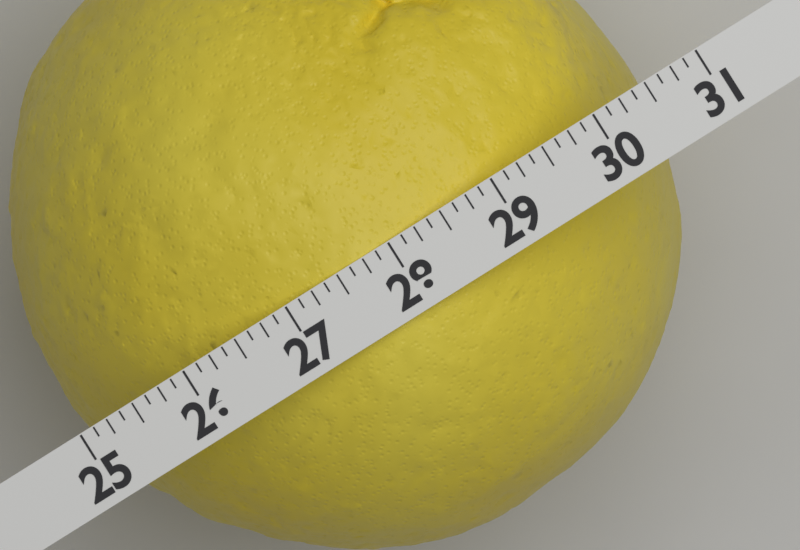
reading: 30.375 (no unit)
